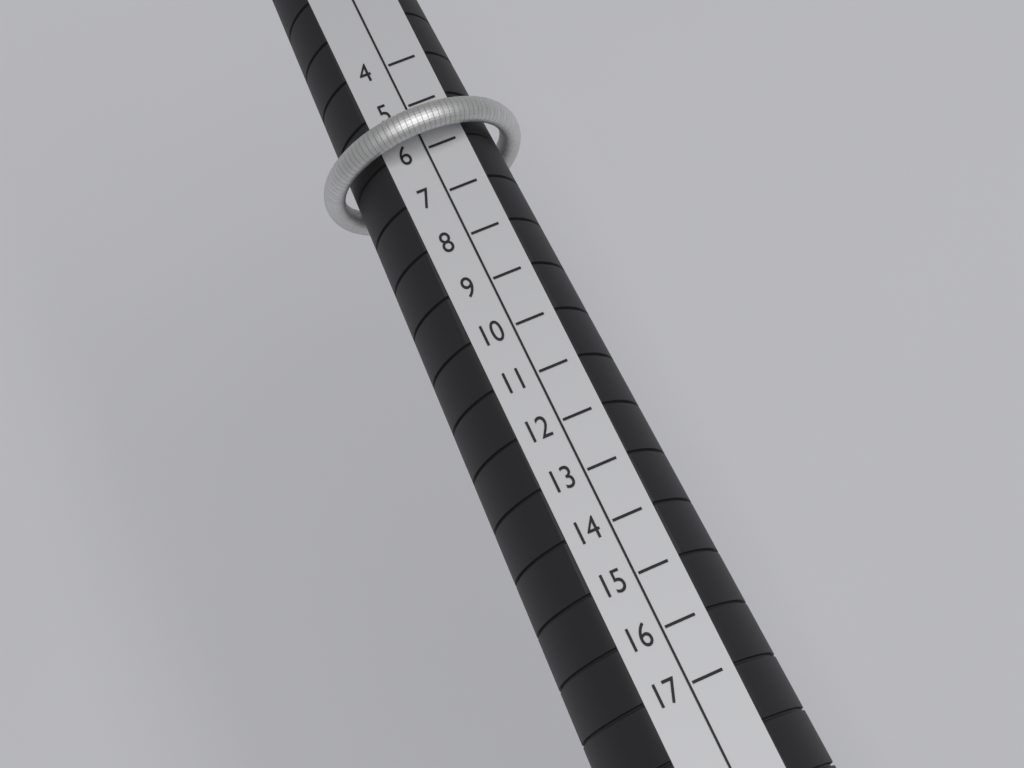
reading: 6 (no unit)
